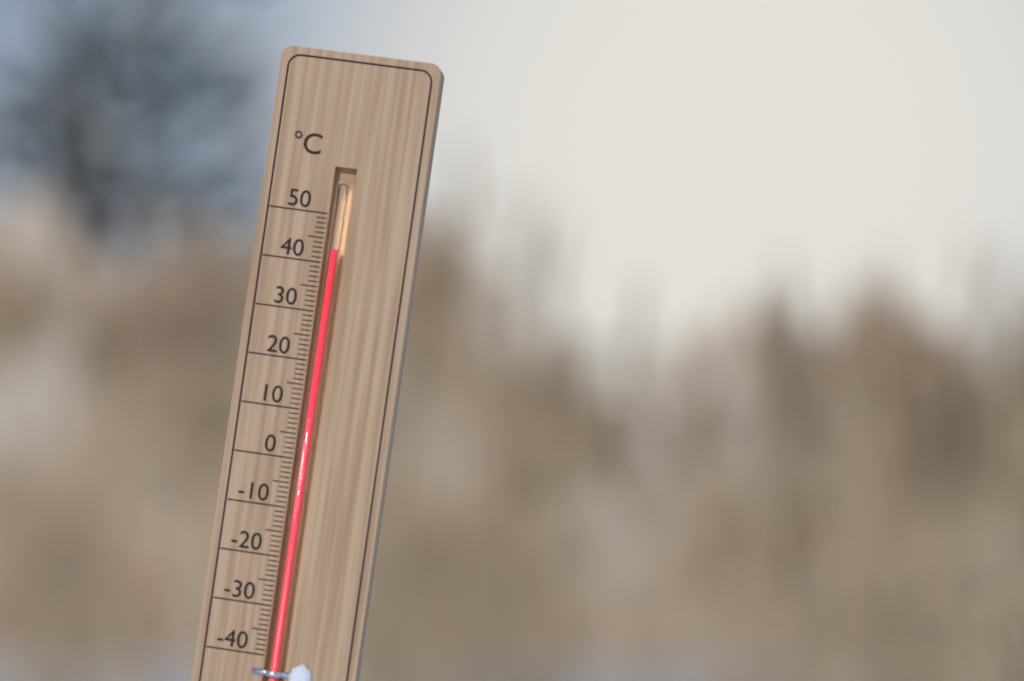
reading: 43 °C
